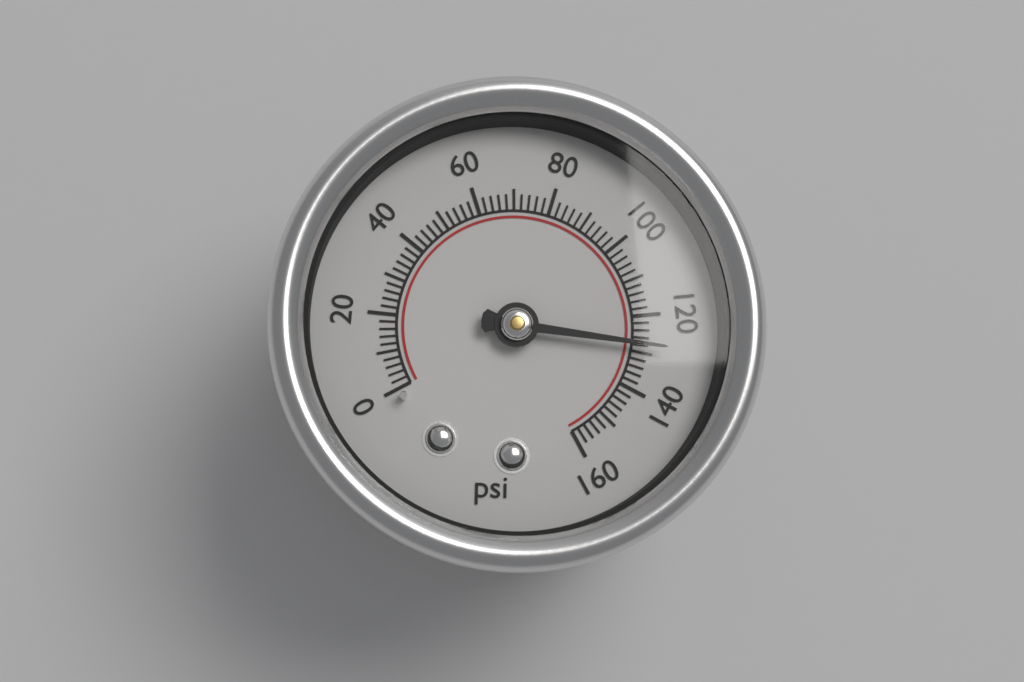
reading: 128 psi
